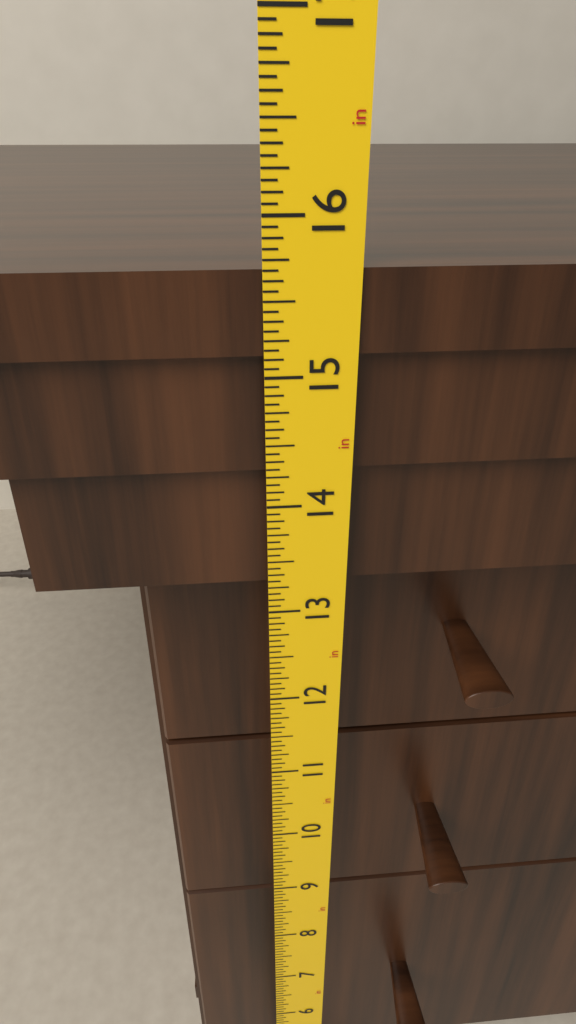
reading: 15.6875 in
